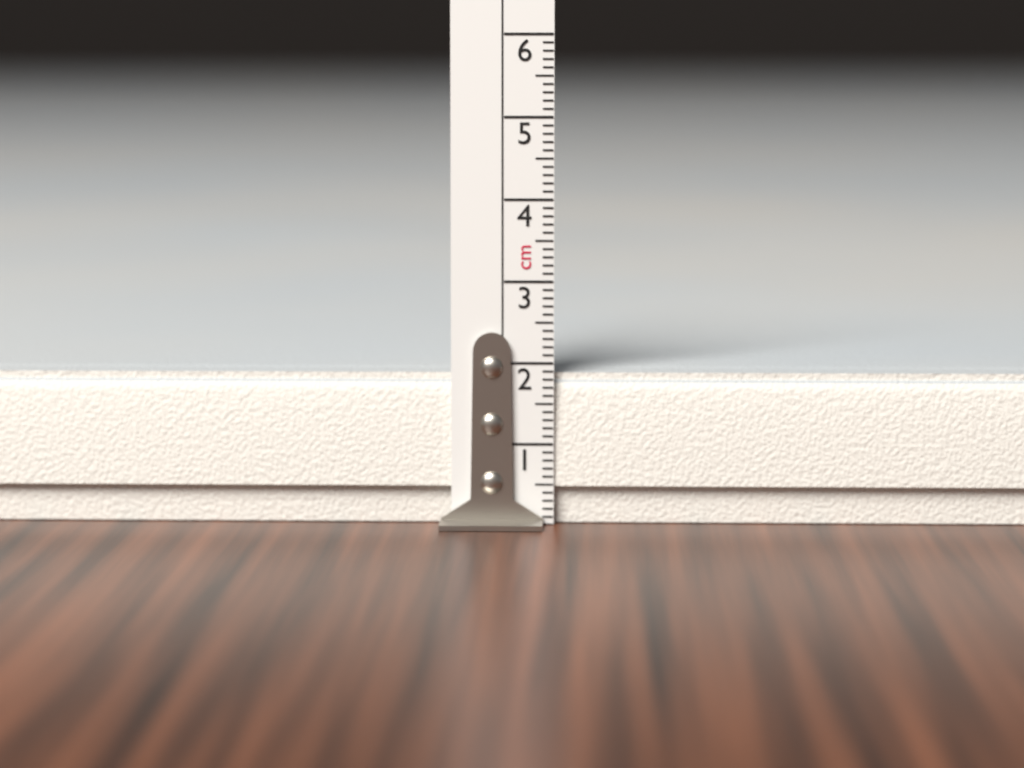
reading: 1.9 cm
